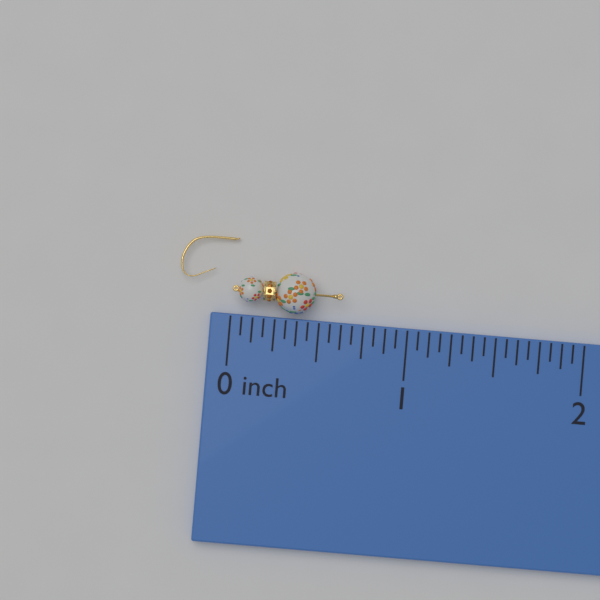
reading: 0.6250 inch
